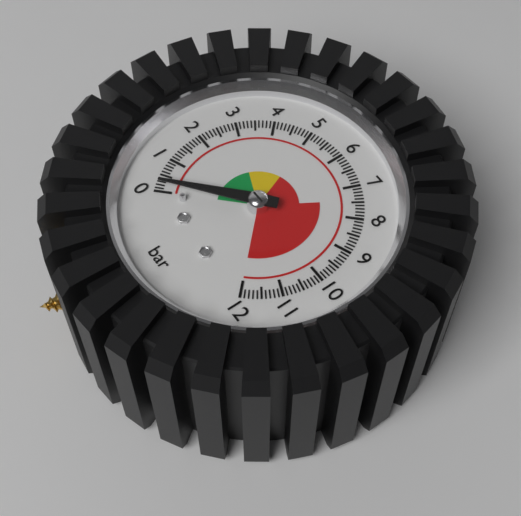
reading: 0.2 bar
